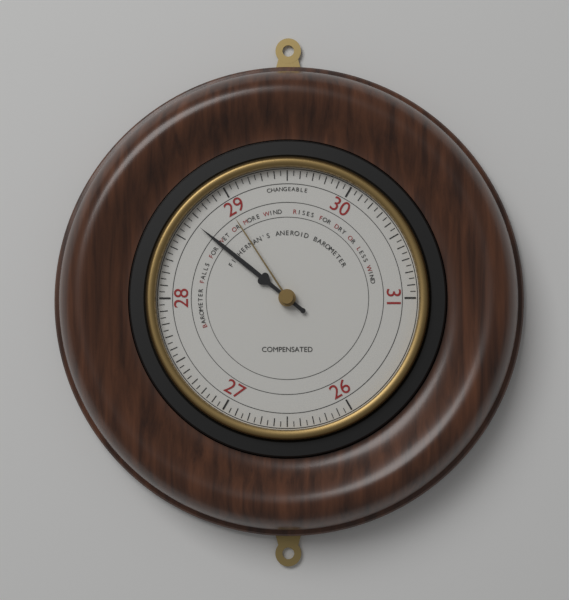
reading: 28.65 (no unit)
